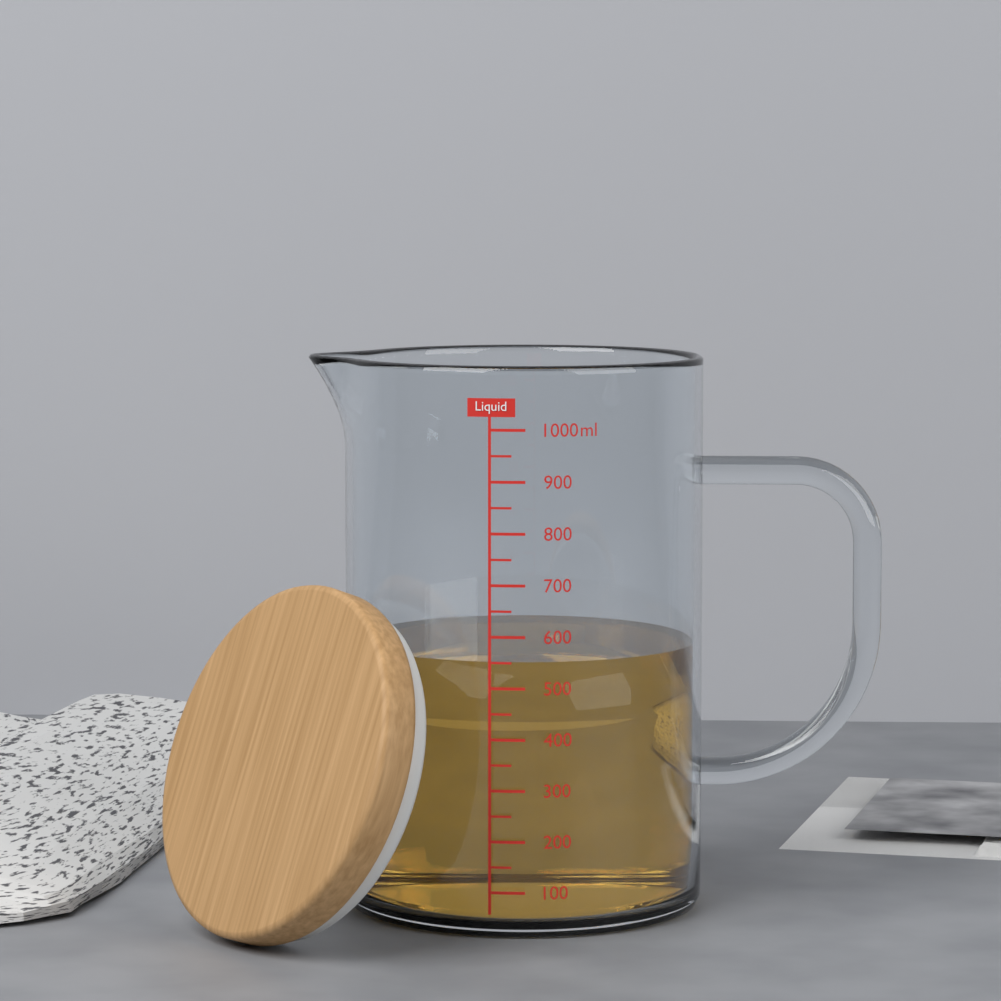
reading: 550 ml
